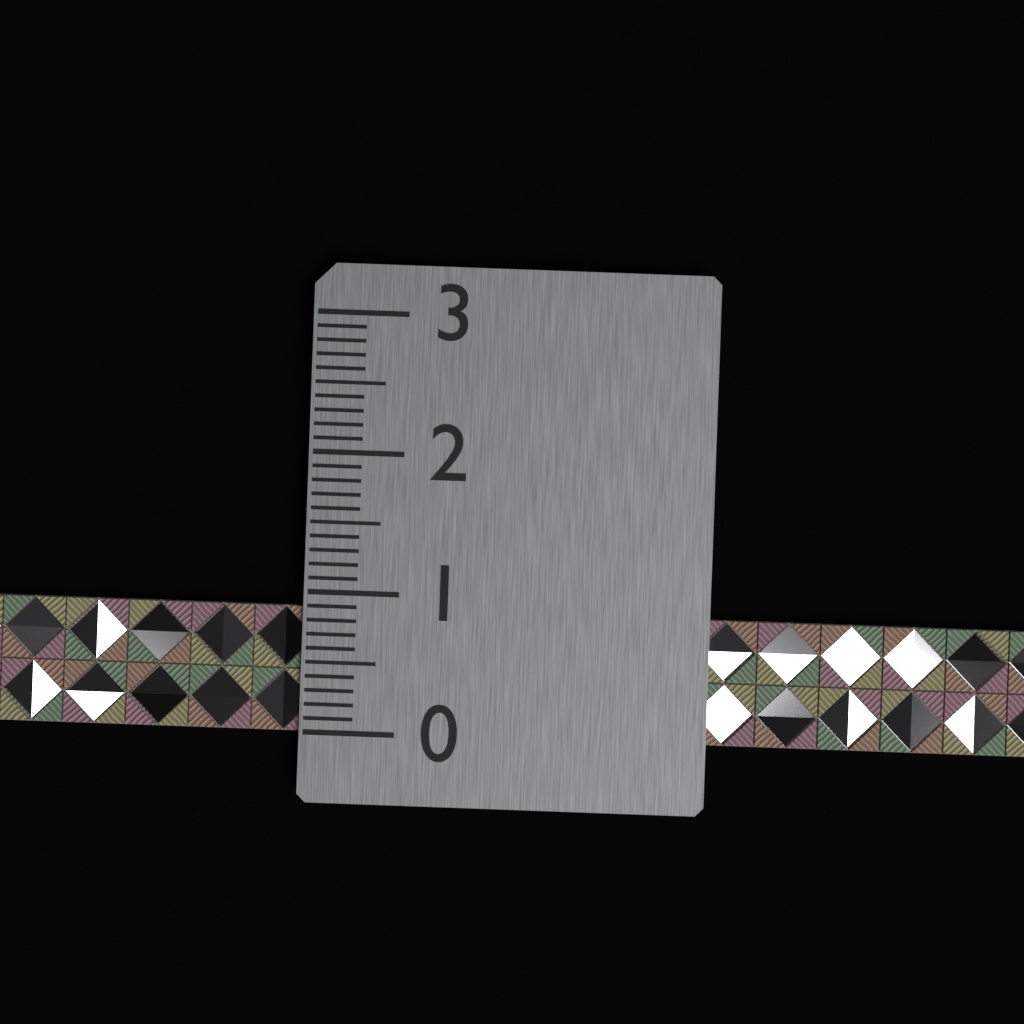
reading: 0.9 (no unit)
